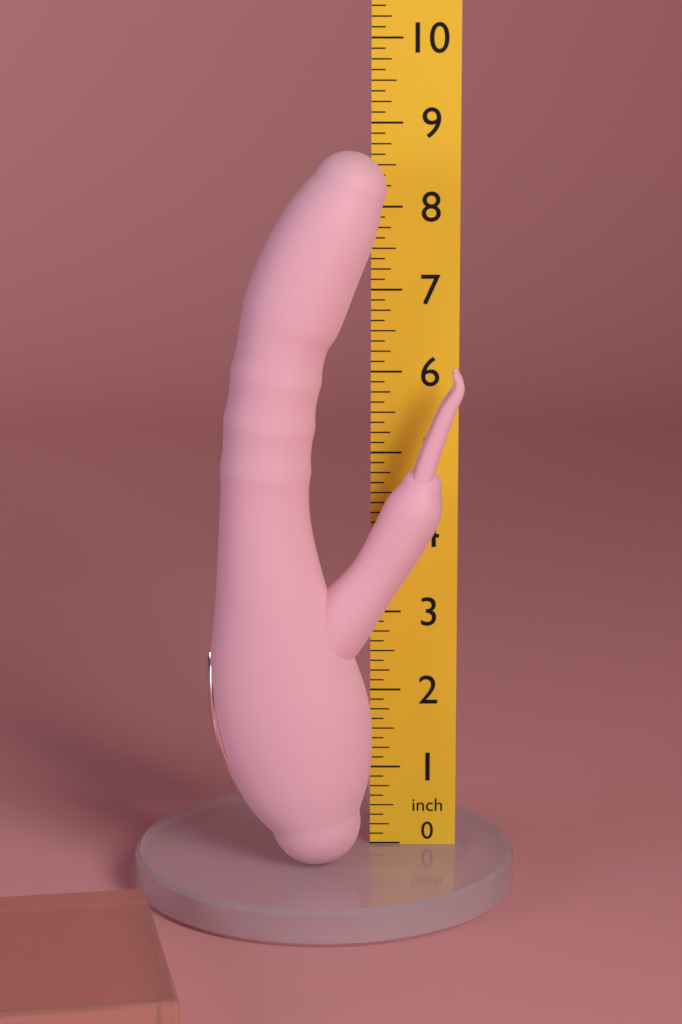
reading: 8.750 inch
